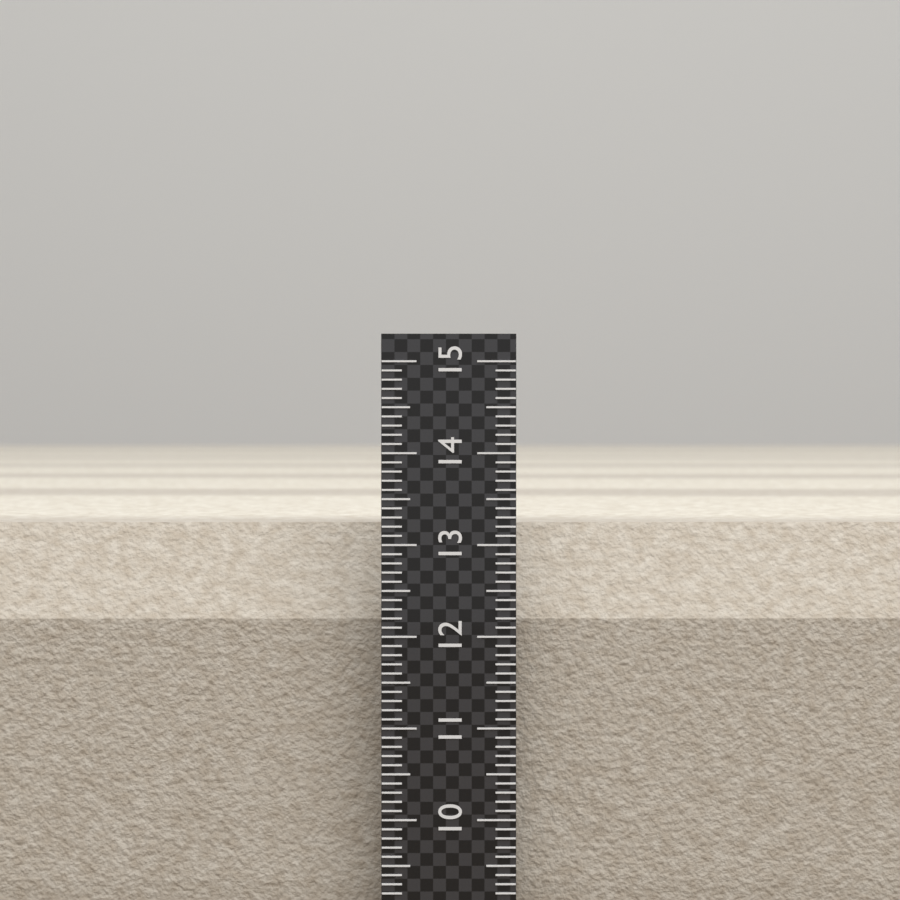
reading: 13.2 (no unit)
